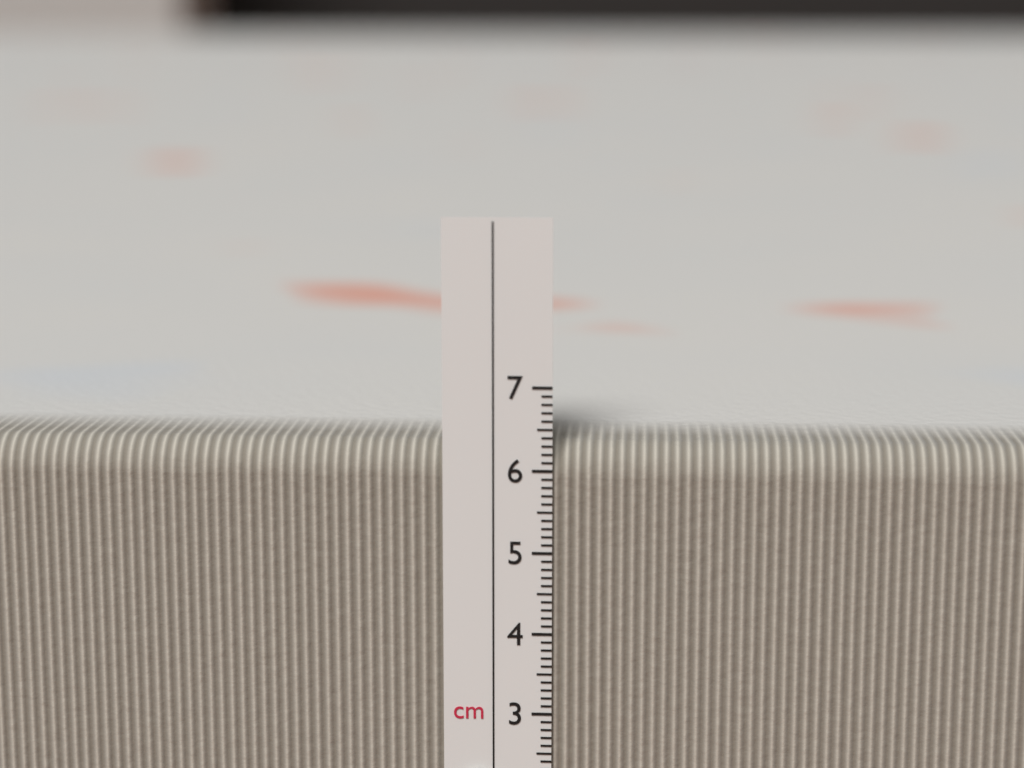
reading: 6.3 cm
